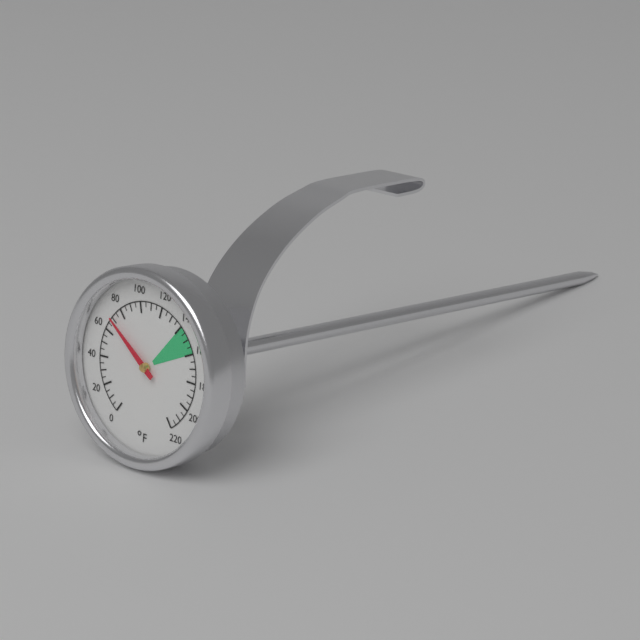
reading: 70 °F
